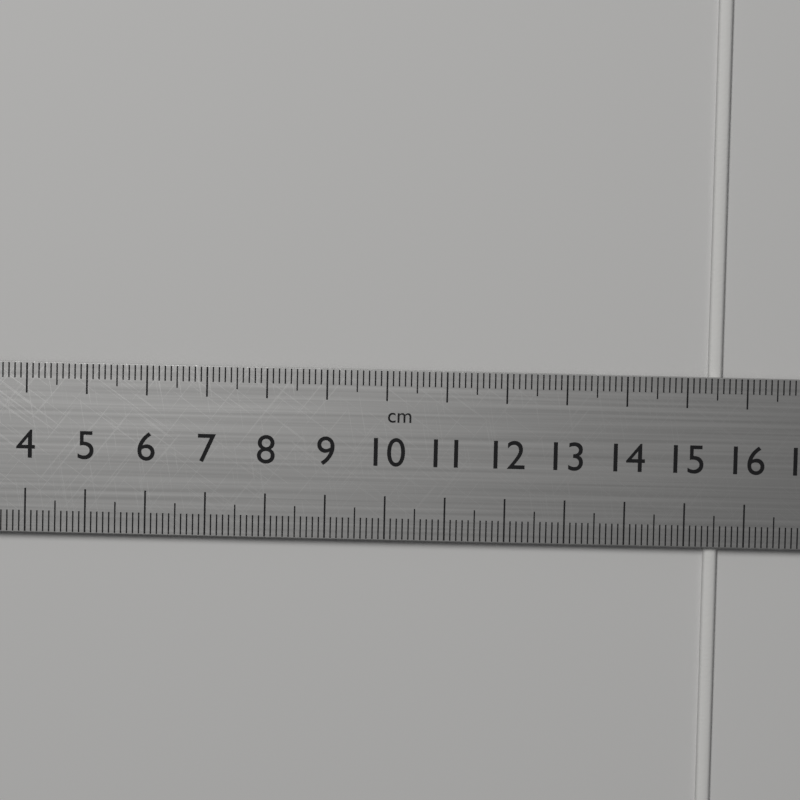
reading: 15.6 cm
